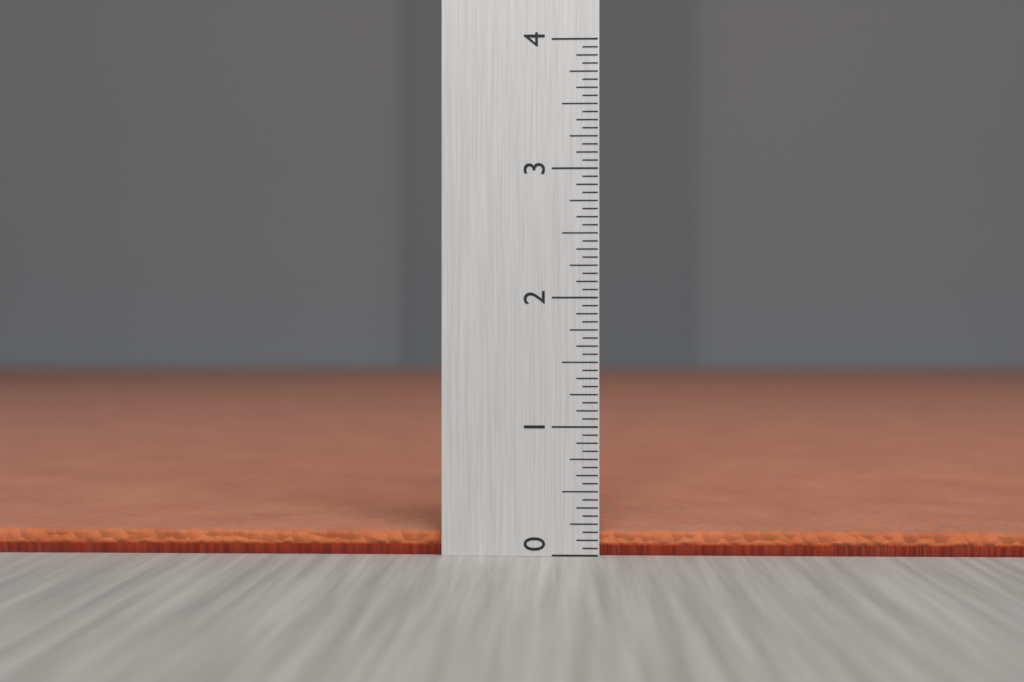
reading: 0.1875 (no unit)
